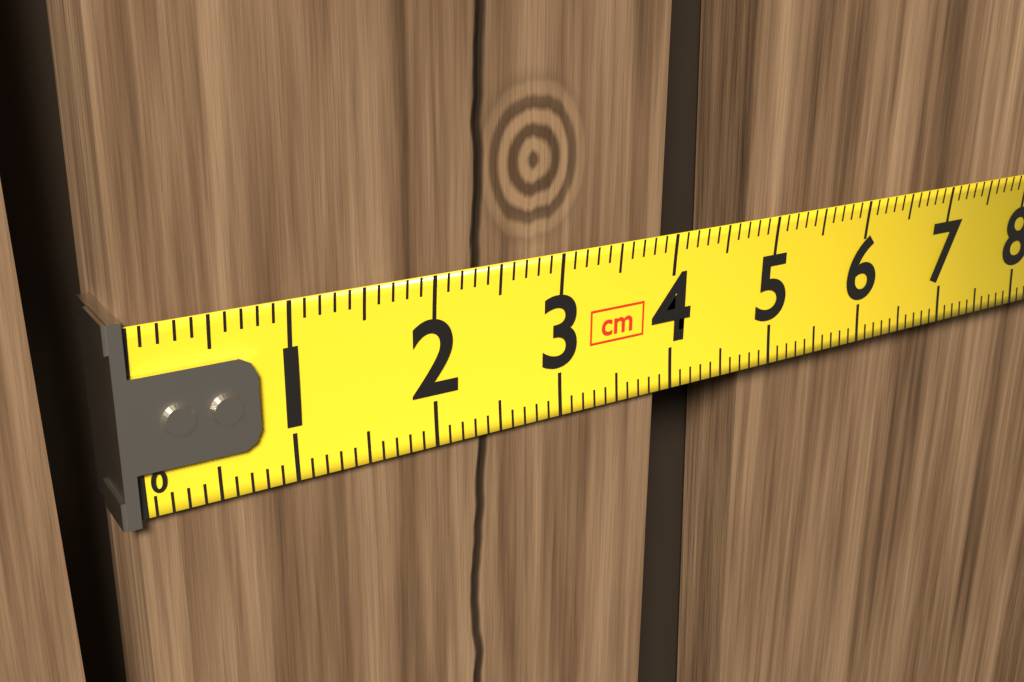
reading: 3.9 cm
